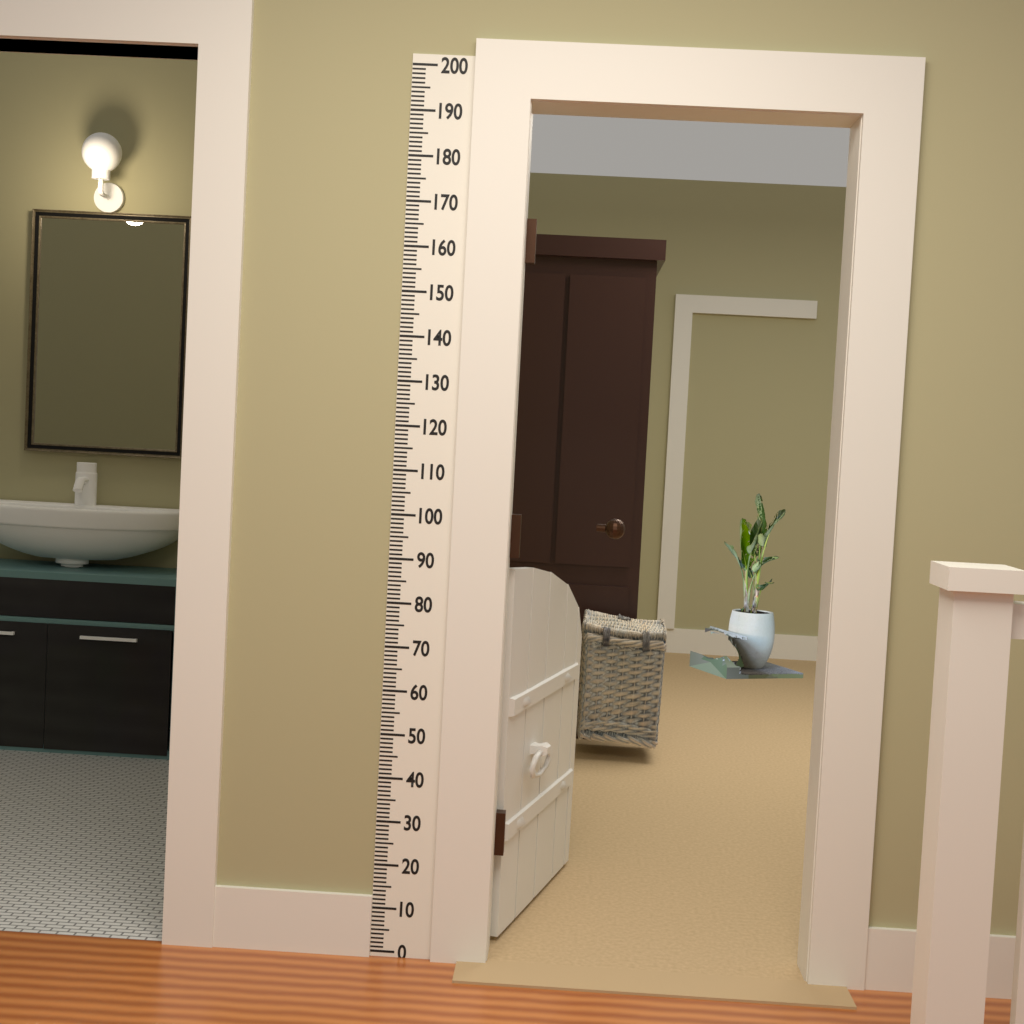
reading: 88 (no unit)
